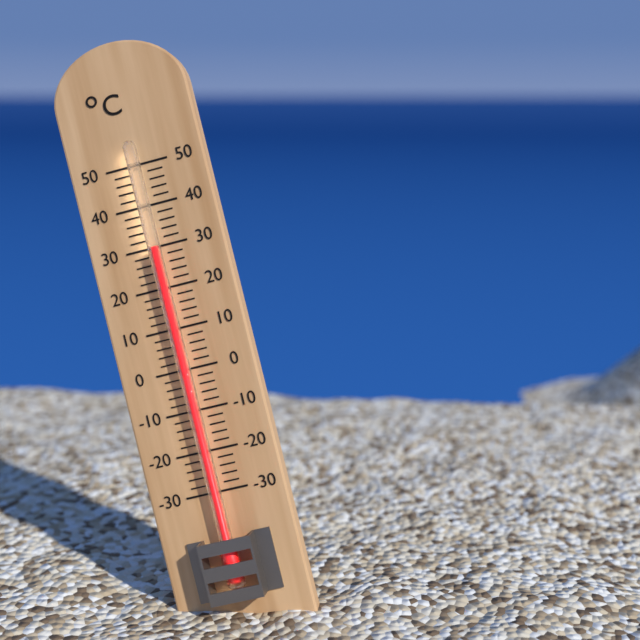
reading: 30 °C
